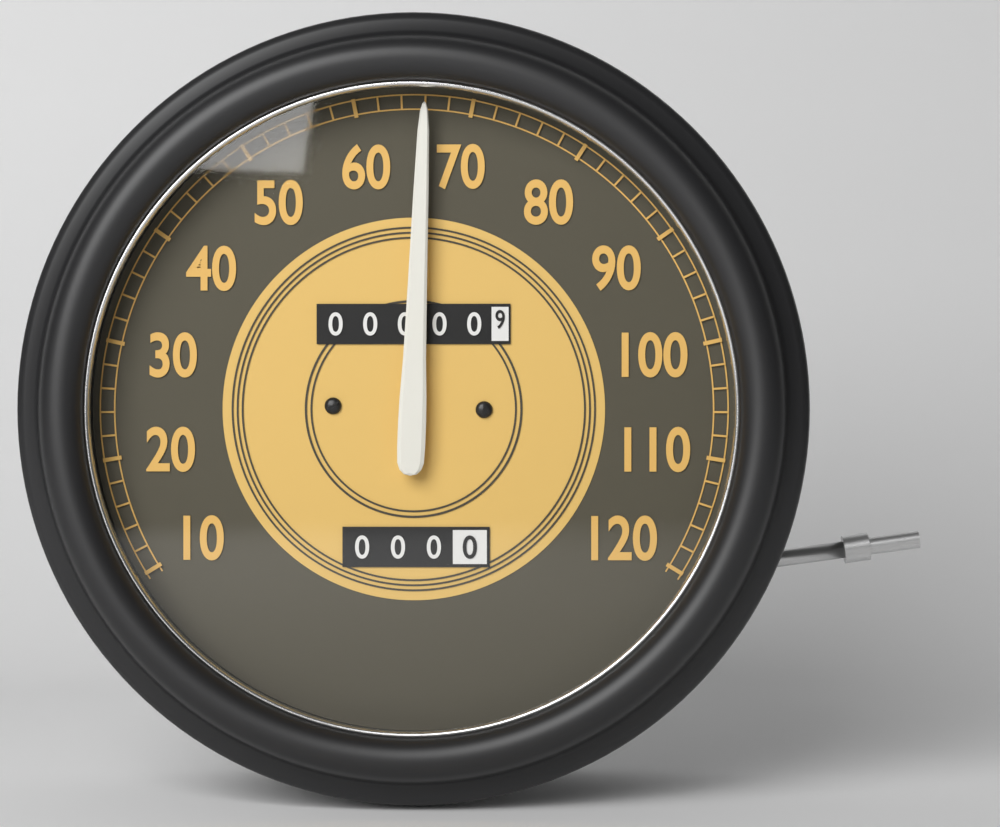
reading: 66 (no unit)
